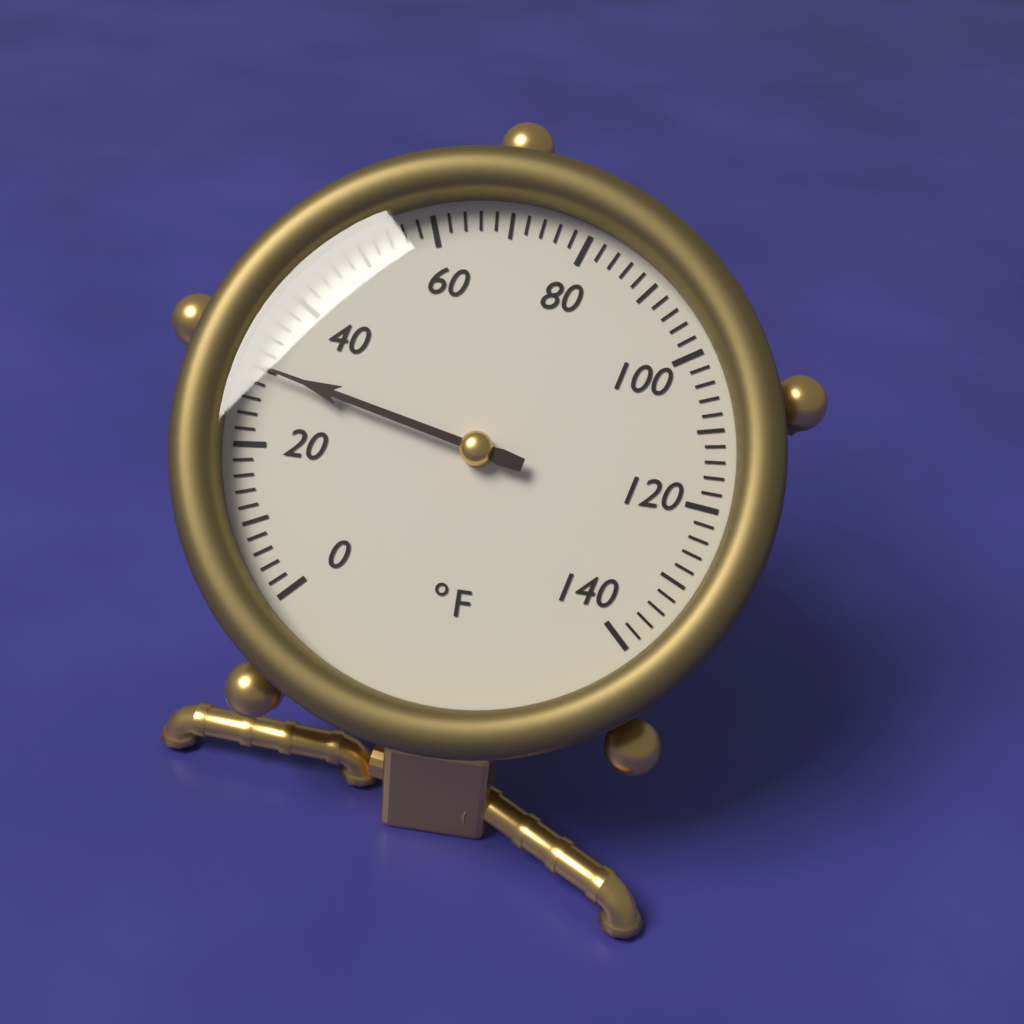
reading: 30 °F
